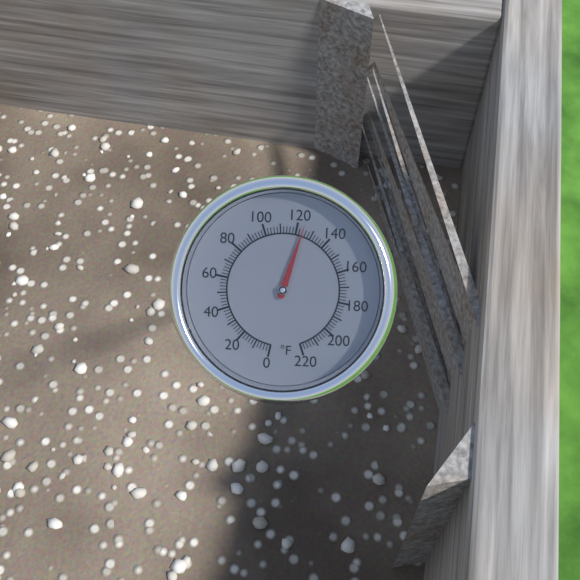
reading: 124 °F
